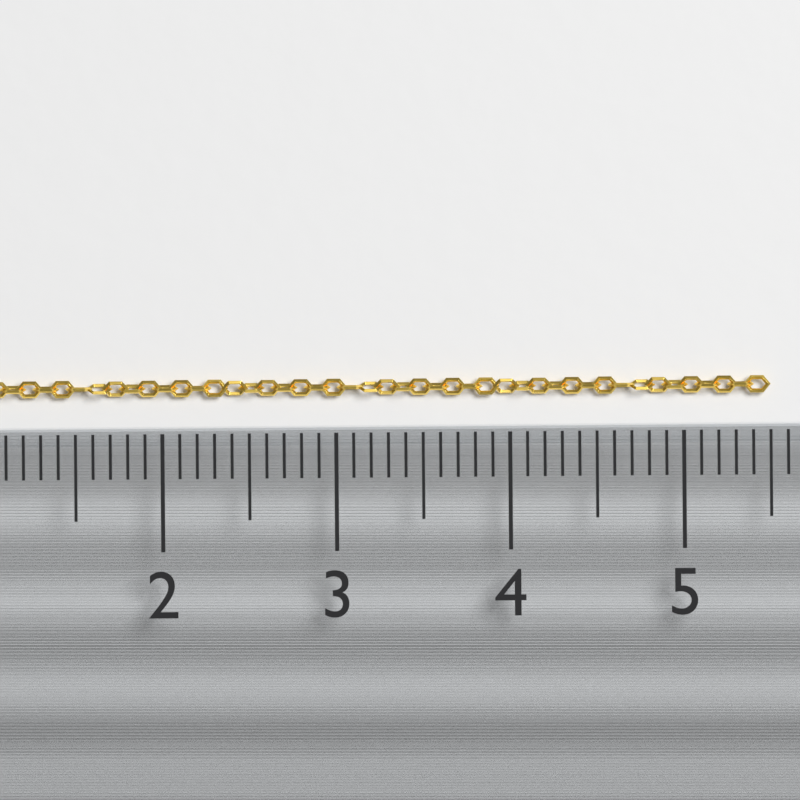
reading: 5.5 (no unit)
